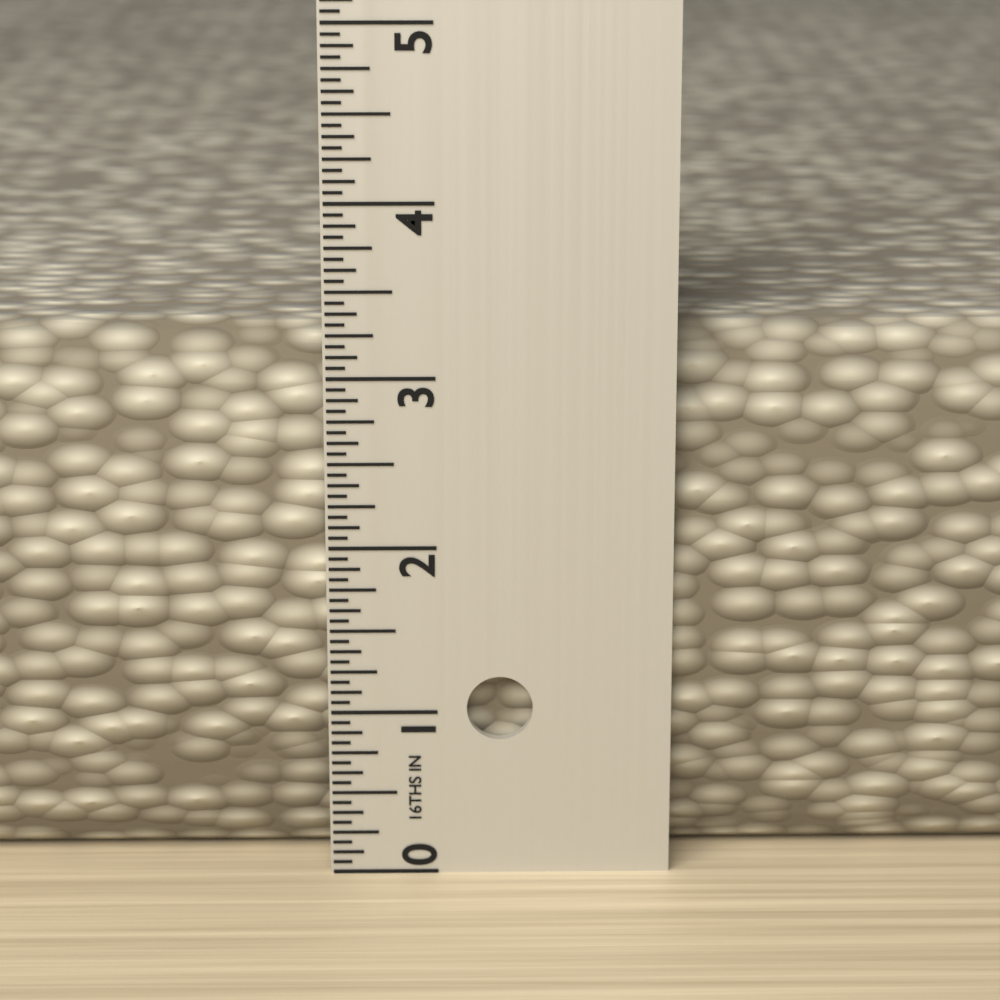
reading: 3.2500 in
